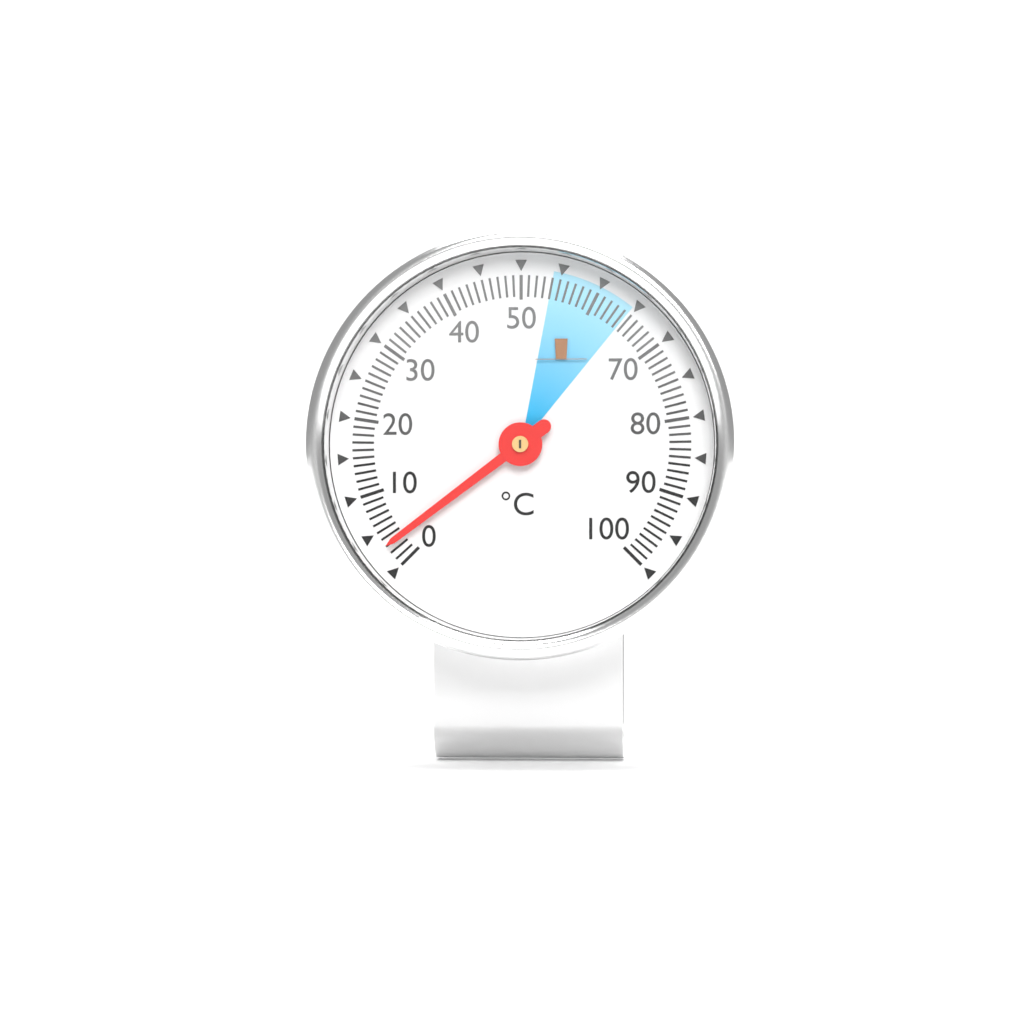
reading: 3 °C
